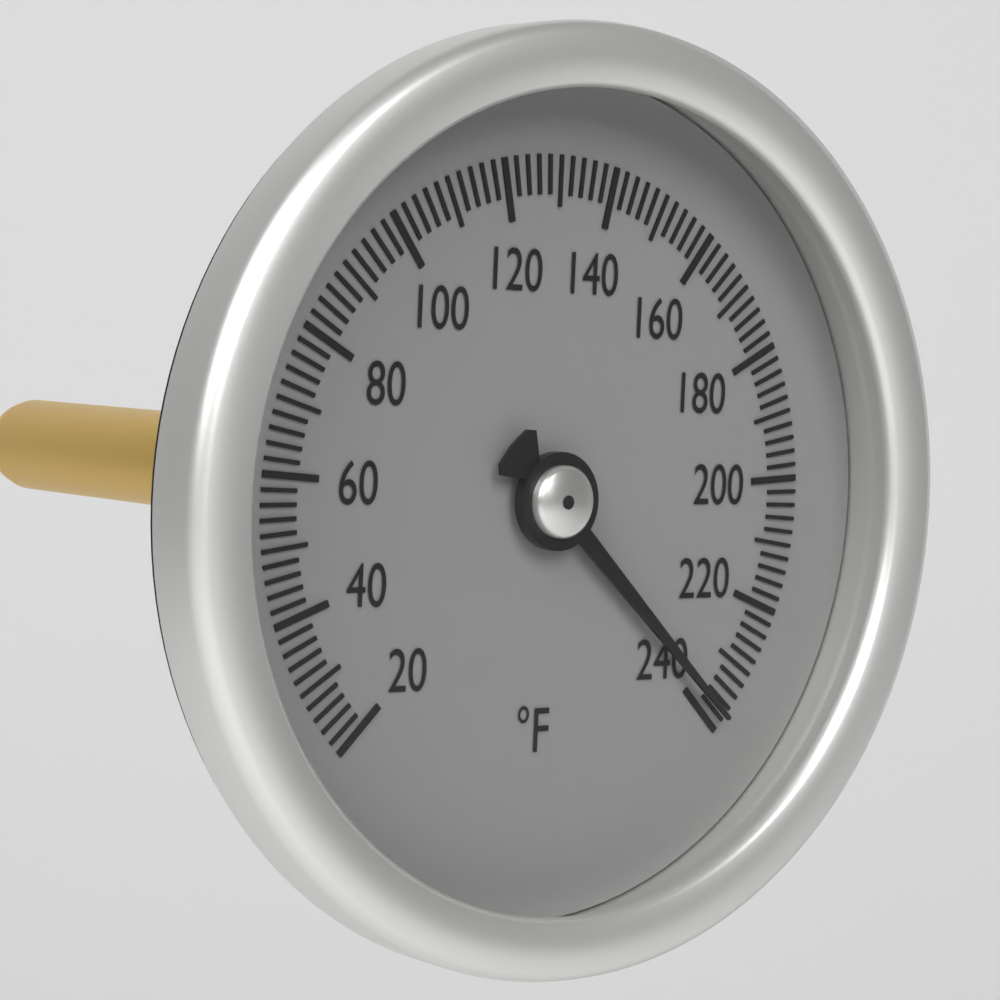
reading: 238 °F
